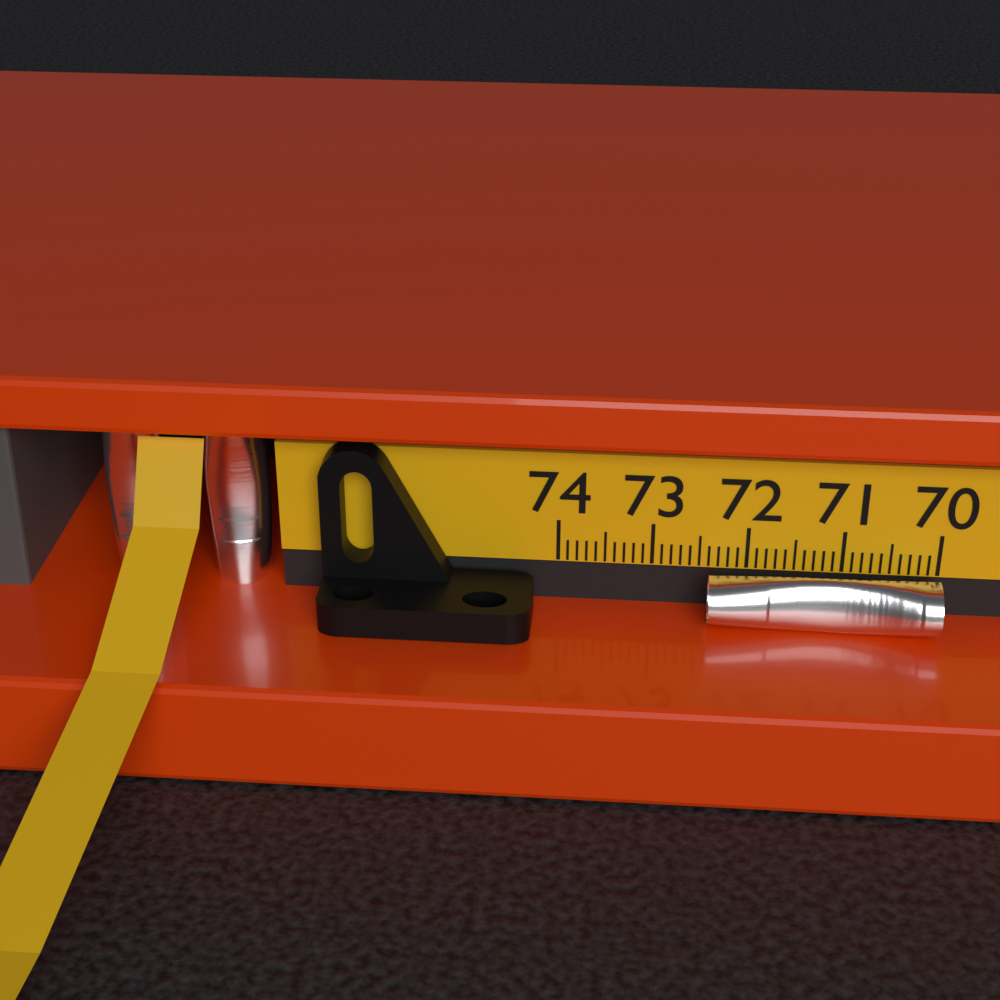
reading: 72.4 (no unit)
